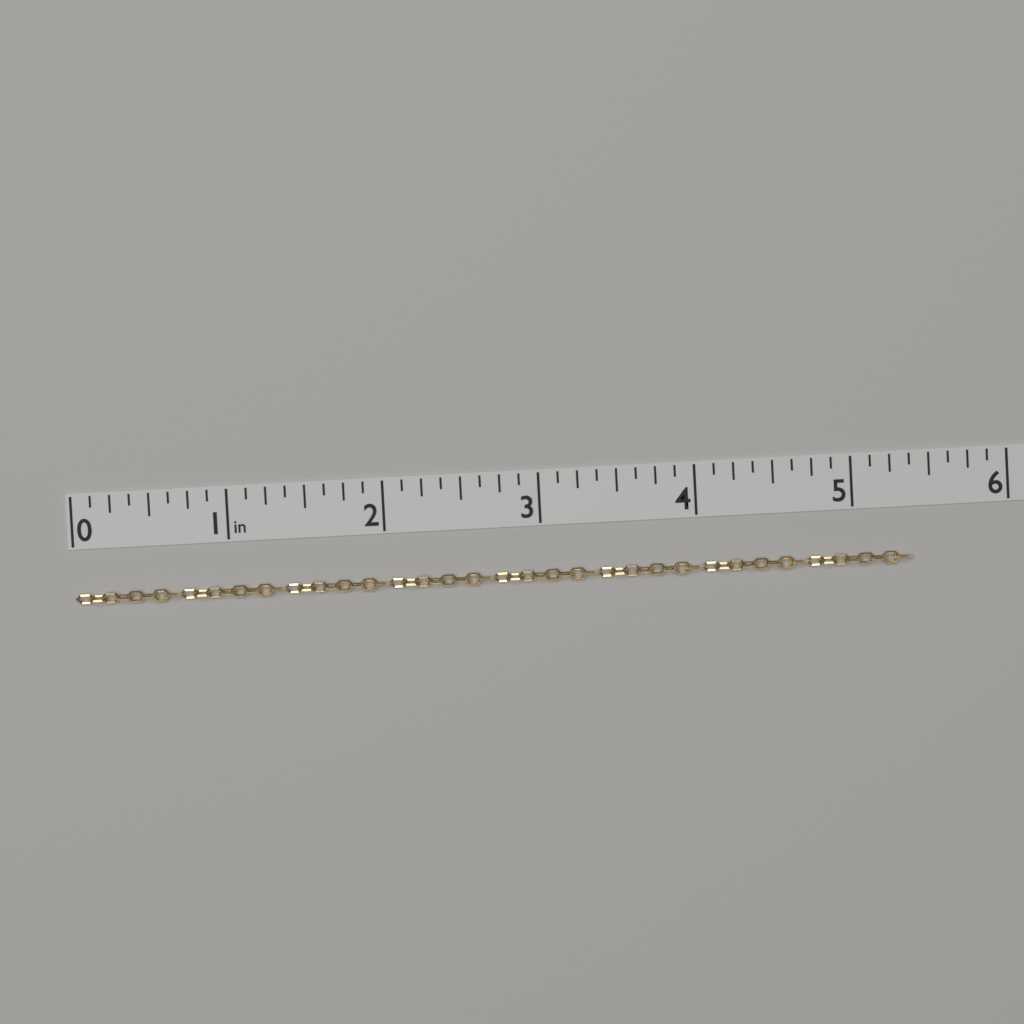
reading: 5.375 in
